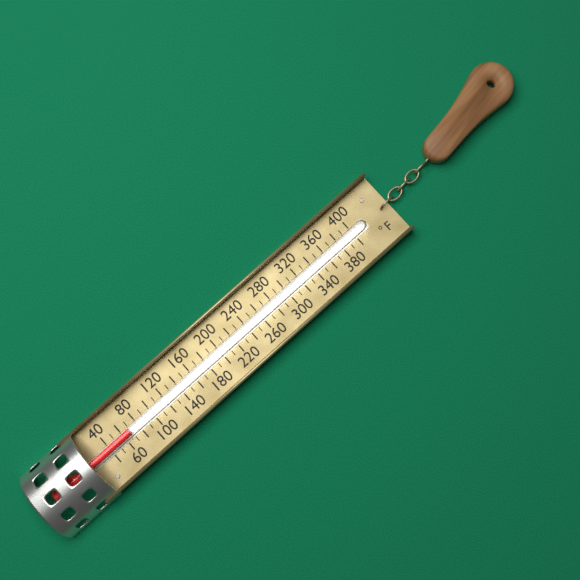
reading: 70 °F
